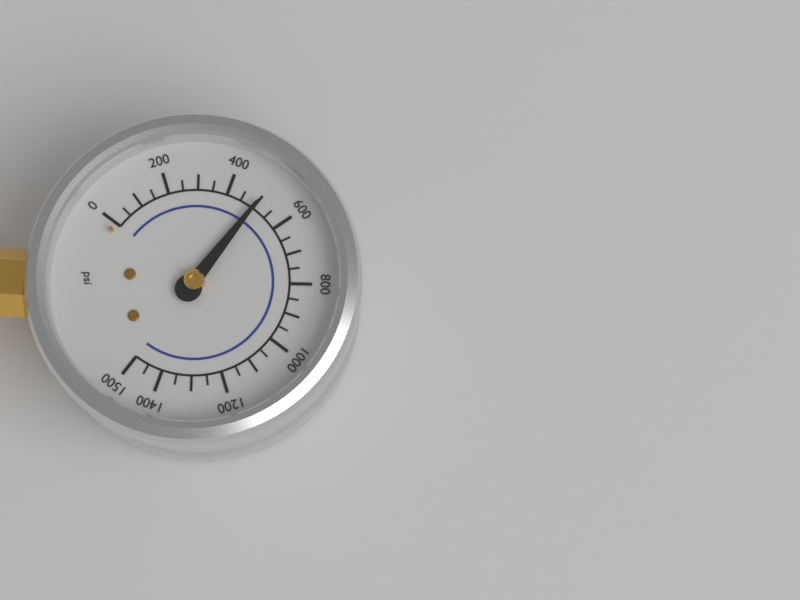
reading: 500 psi
